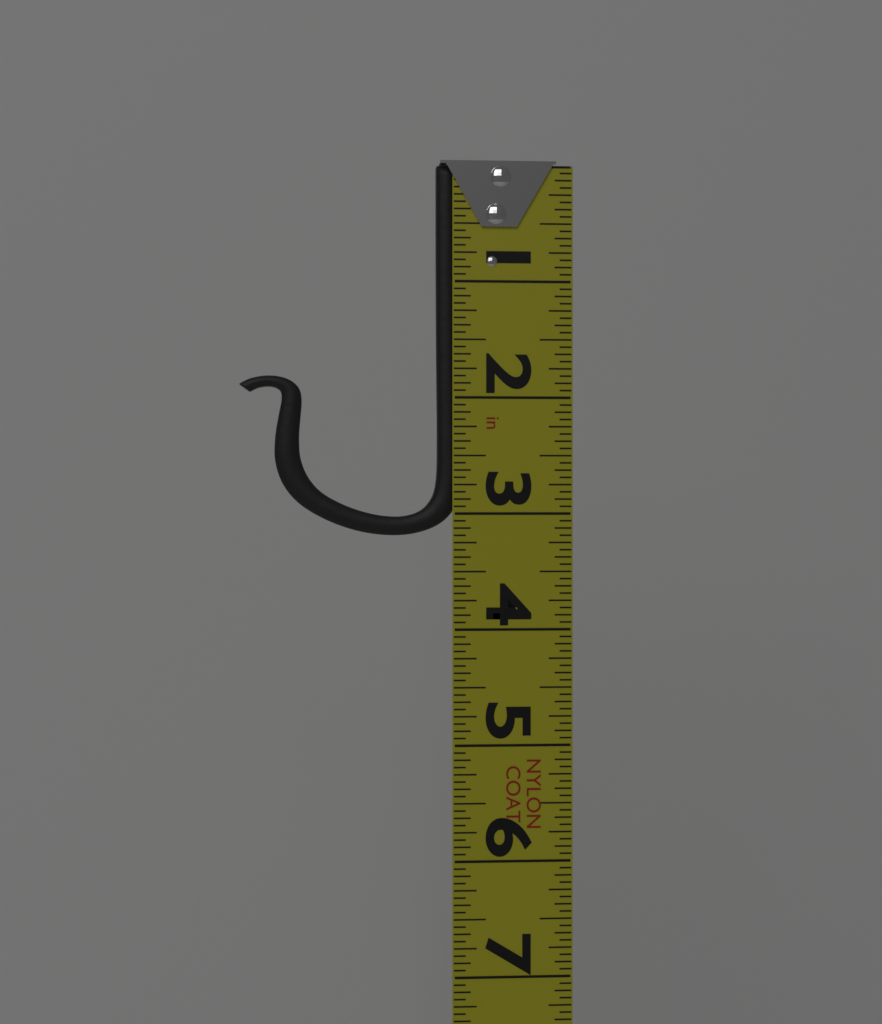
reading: 3.1875 in
